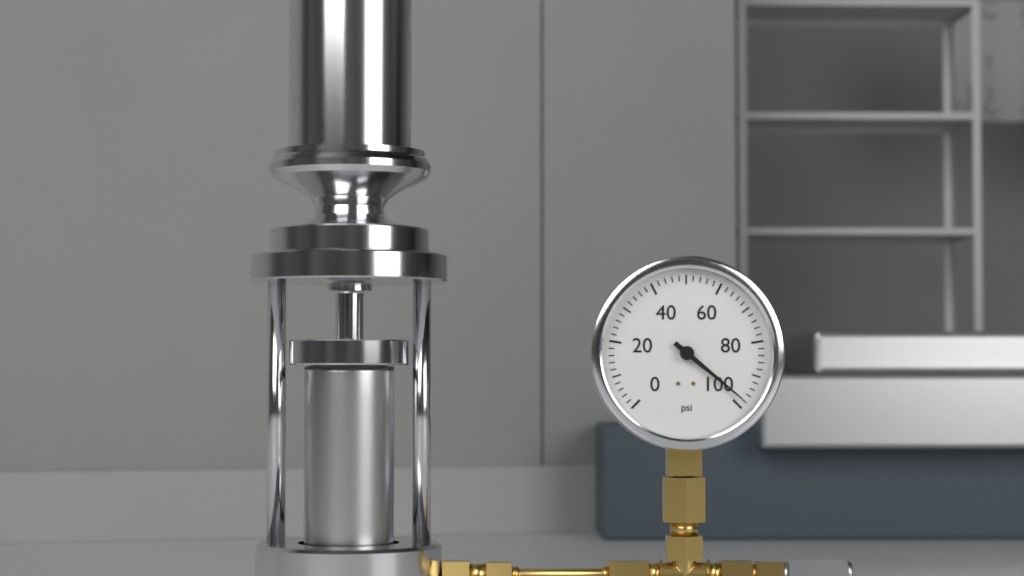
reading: 98 psi
